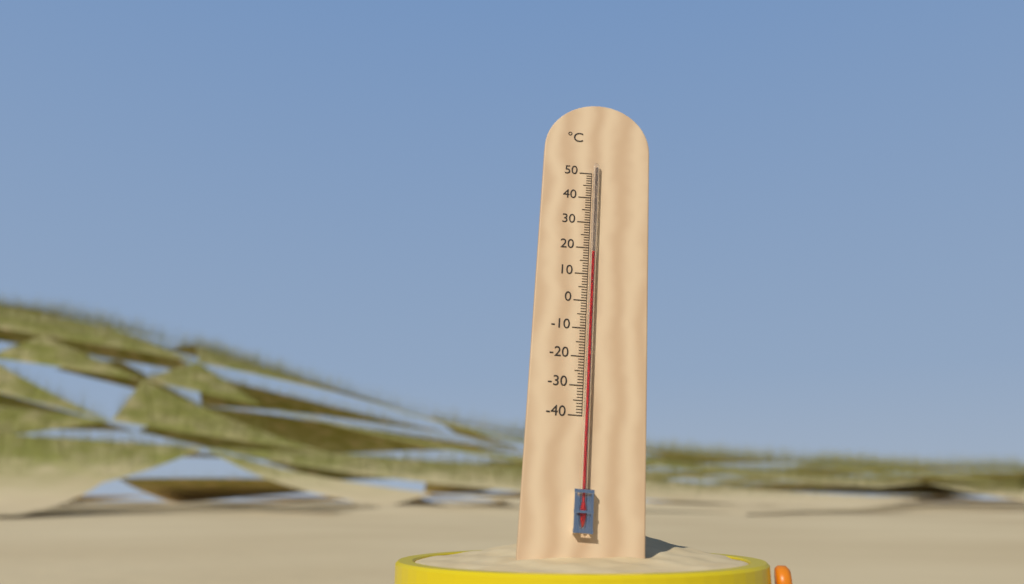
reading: 18 °C
